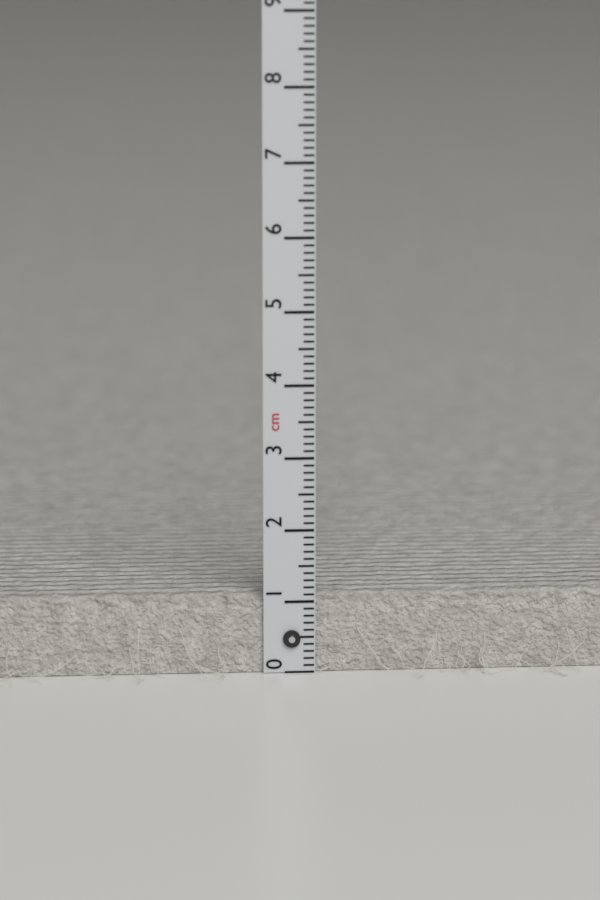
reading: 1.1 cm
